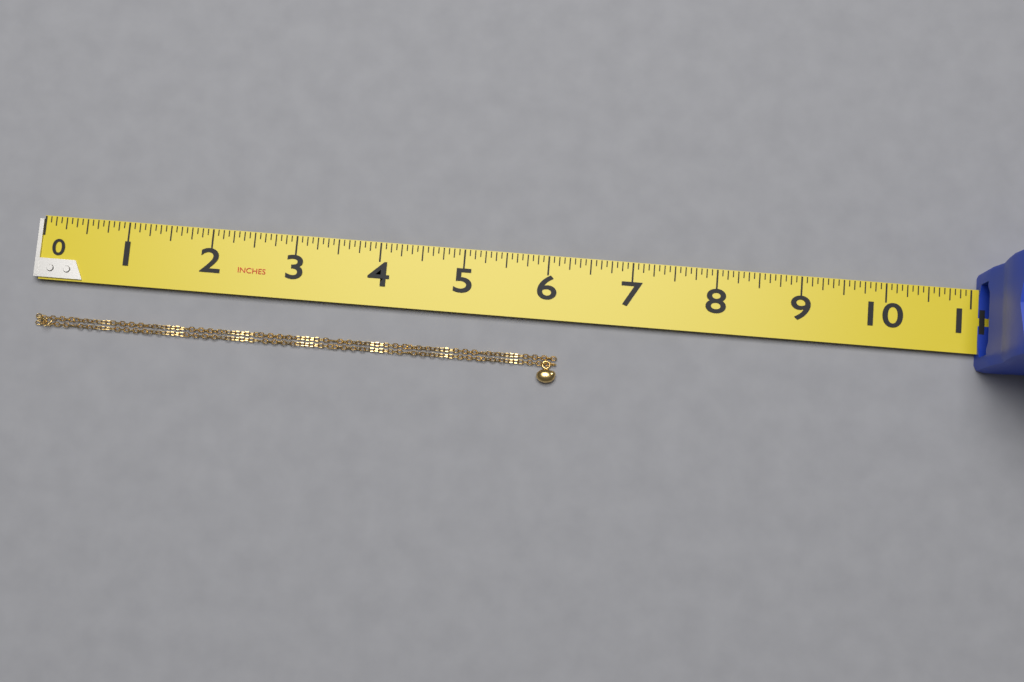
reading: 6.1875 in
